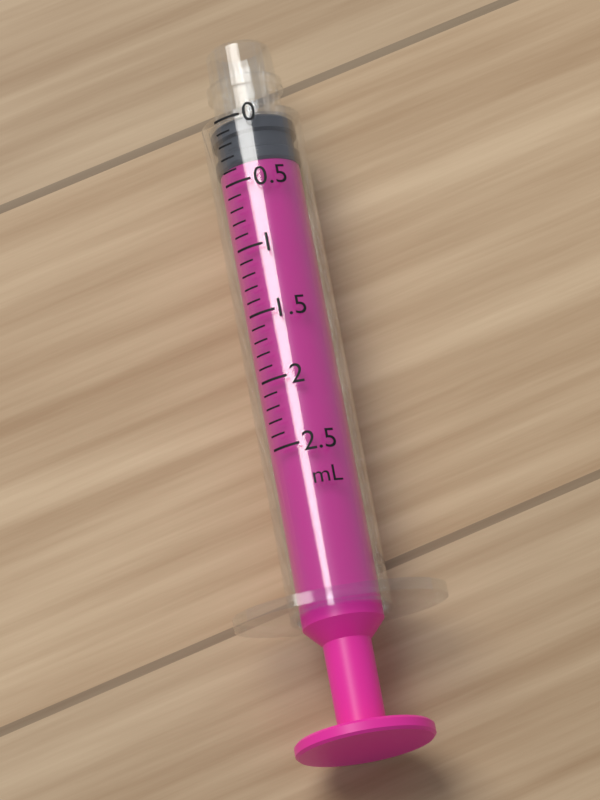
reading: 0.0 mL
